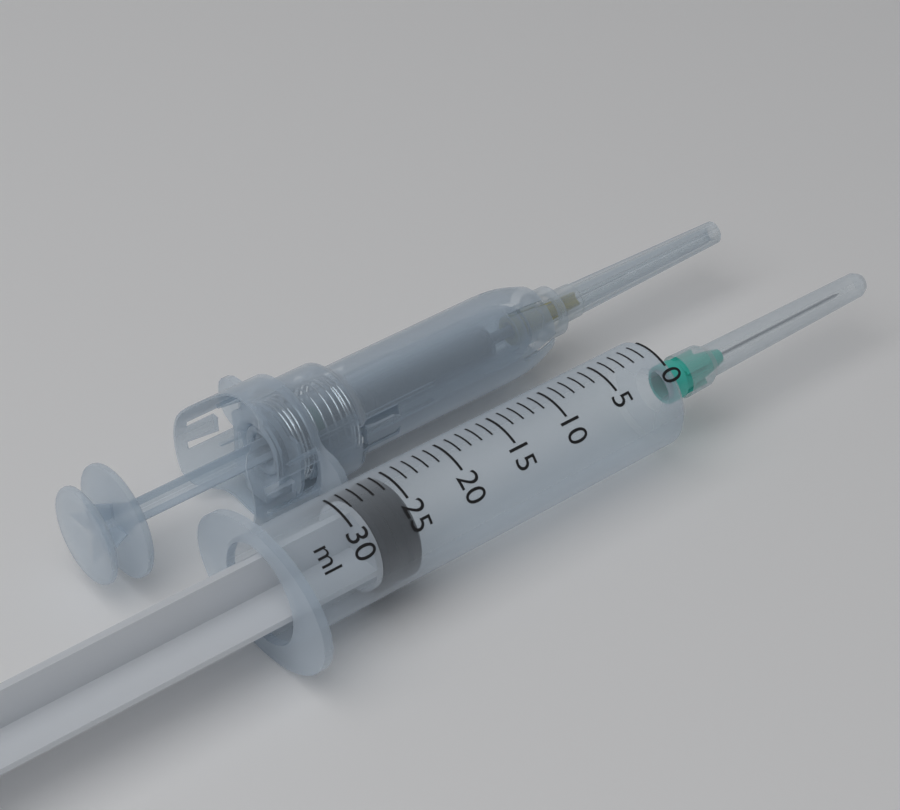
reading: 25 ml
